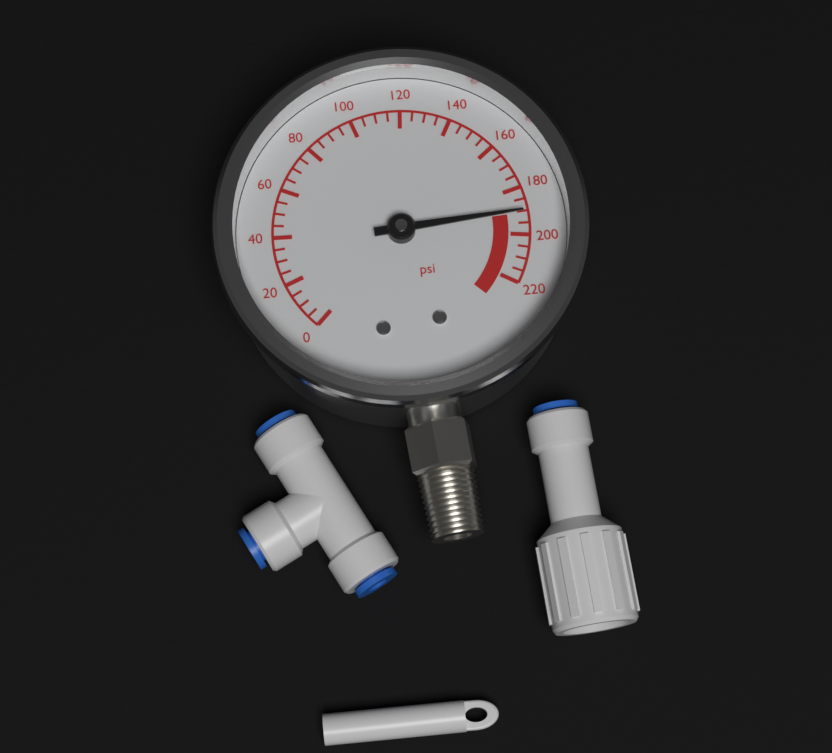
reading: 190 psi
